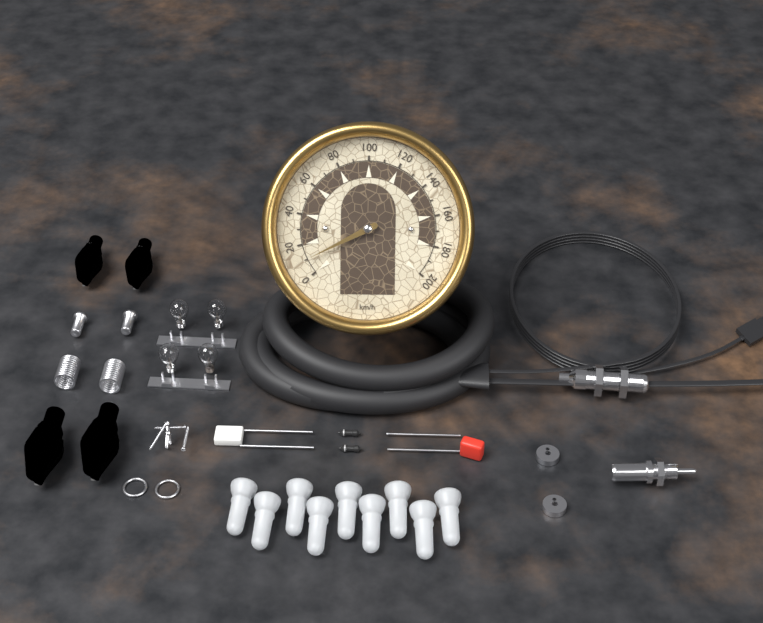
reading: 10 km/h
